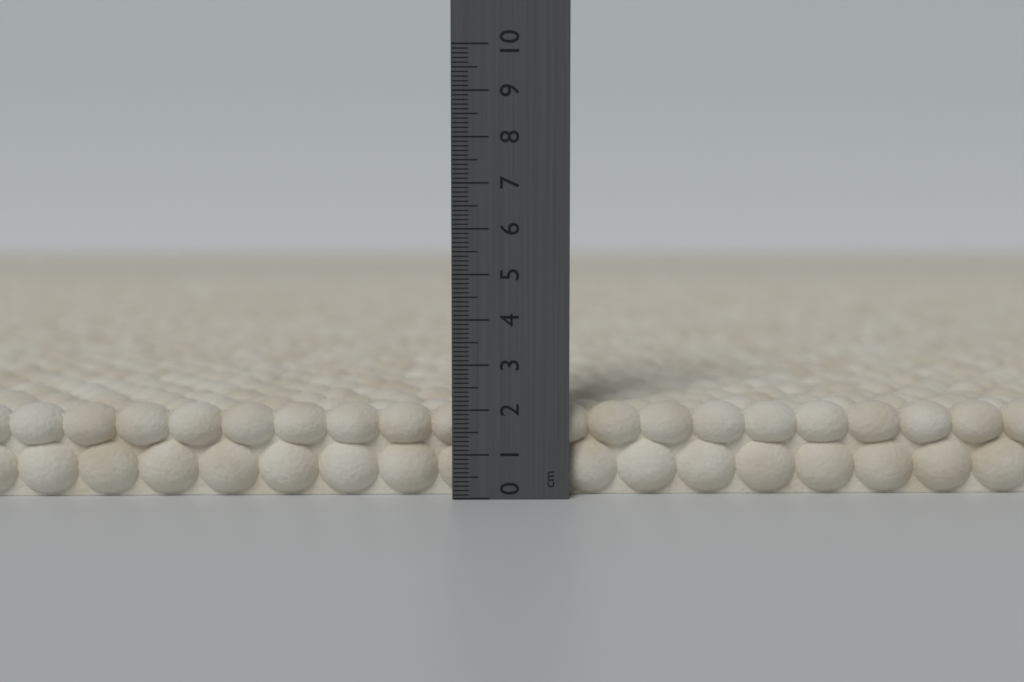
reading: 2.1 cm
